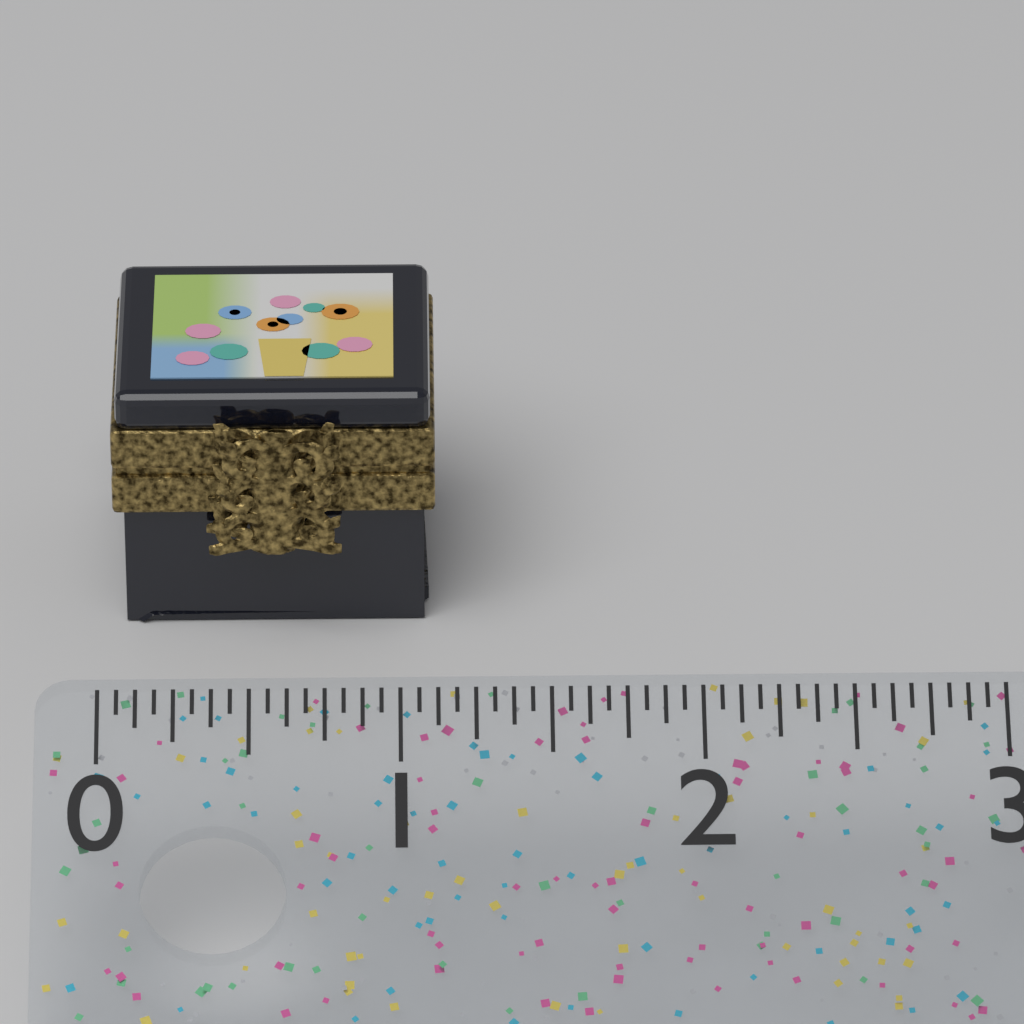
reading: 1.1250 (no unit)
